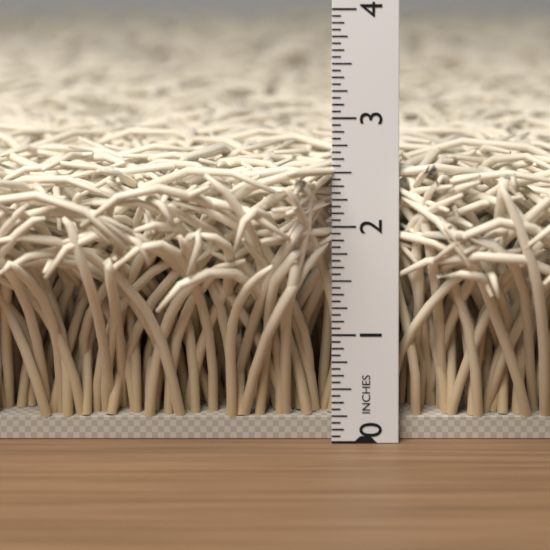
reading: 2.6250 in
